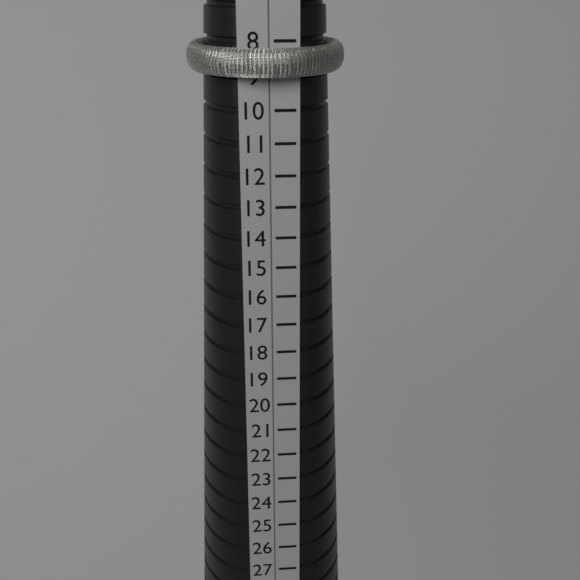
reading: 9 (no unit)
